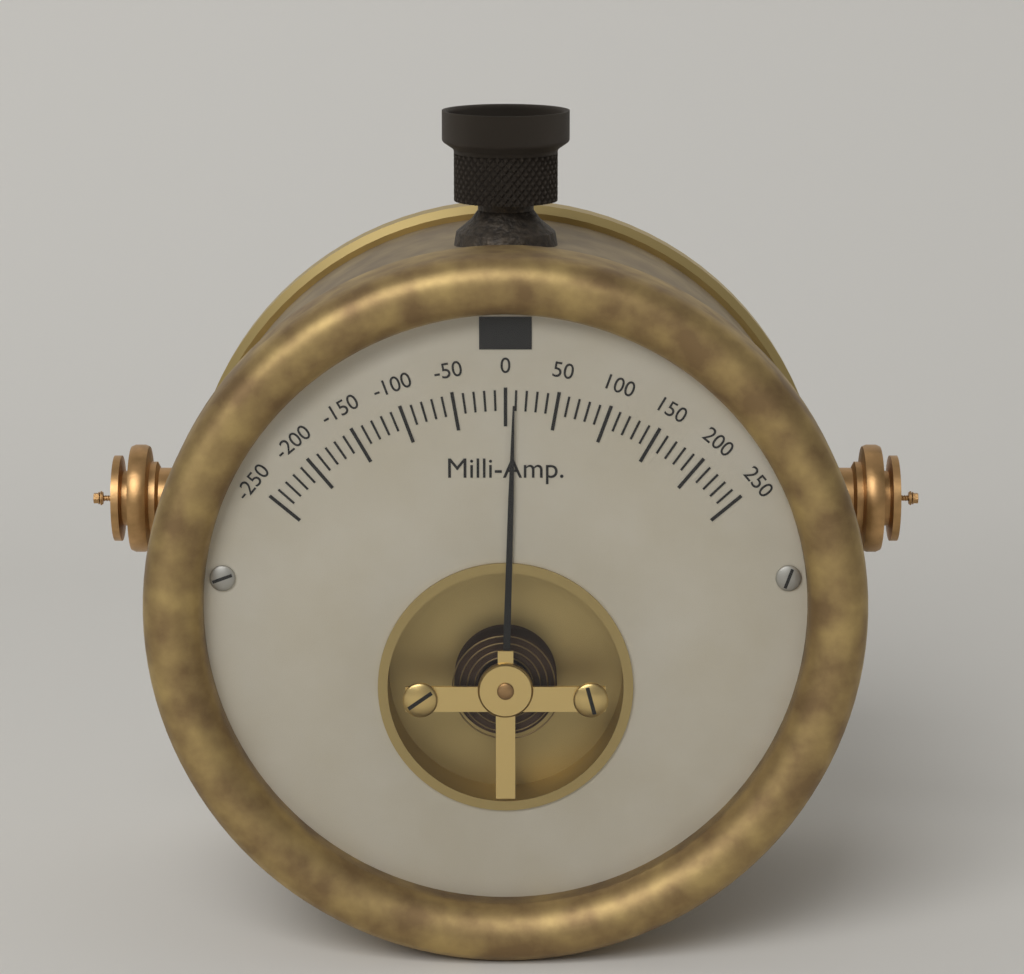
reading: 8 mA
